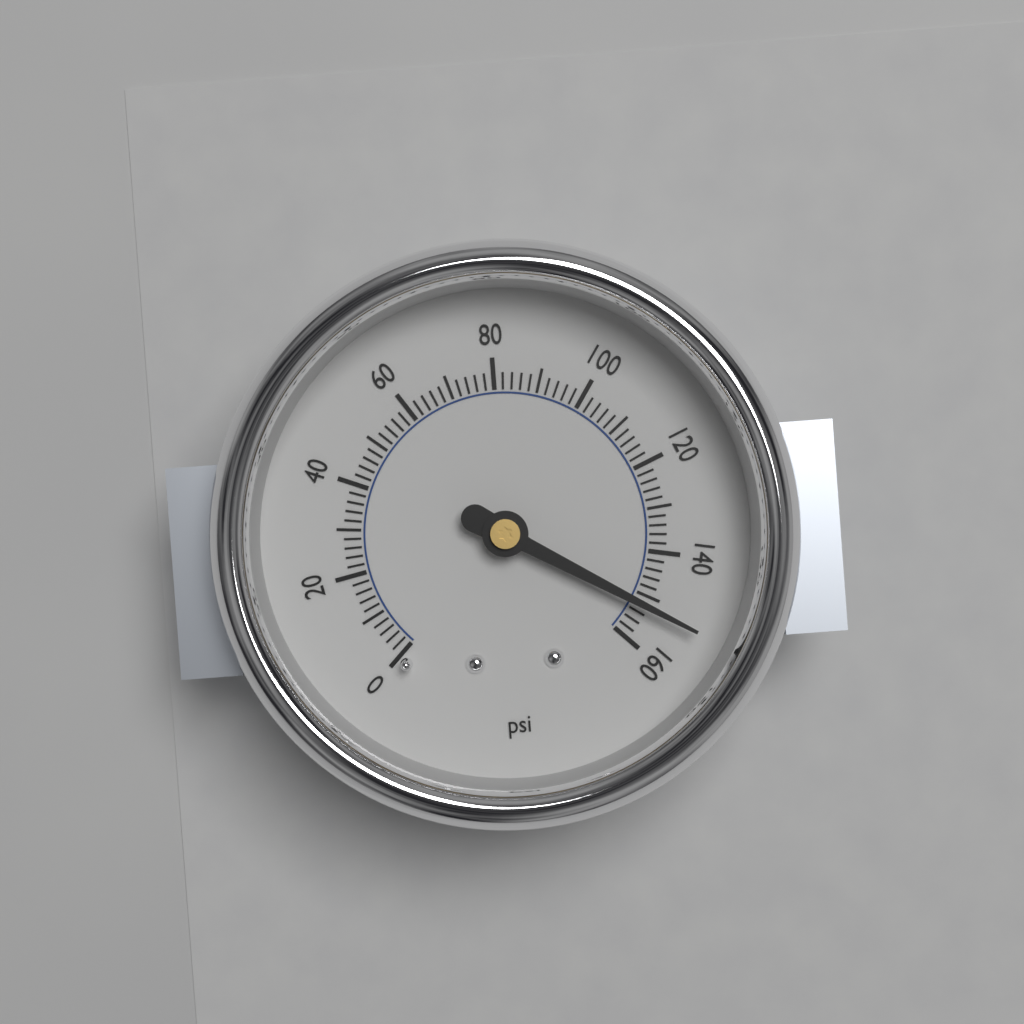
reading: 152 psi
